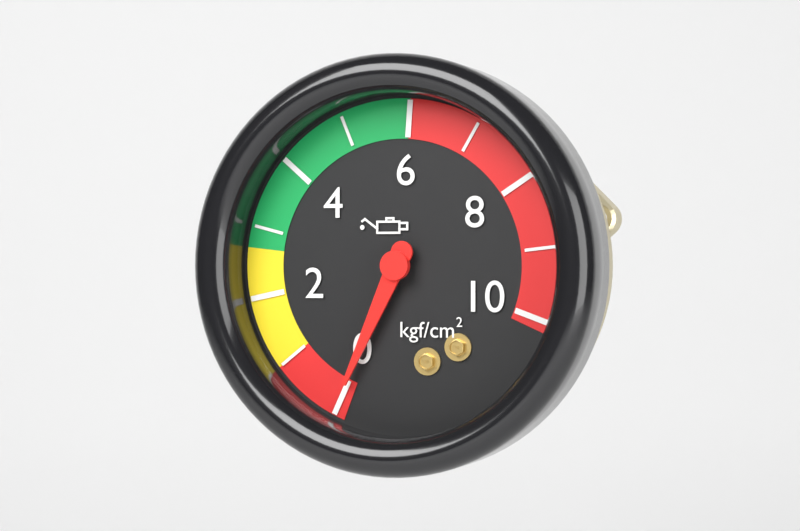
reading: 0 kgf/cm²
